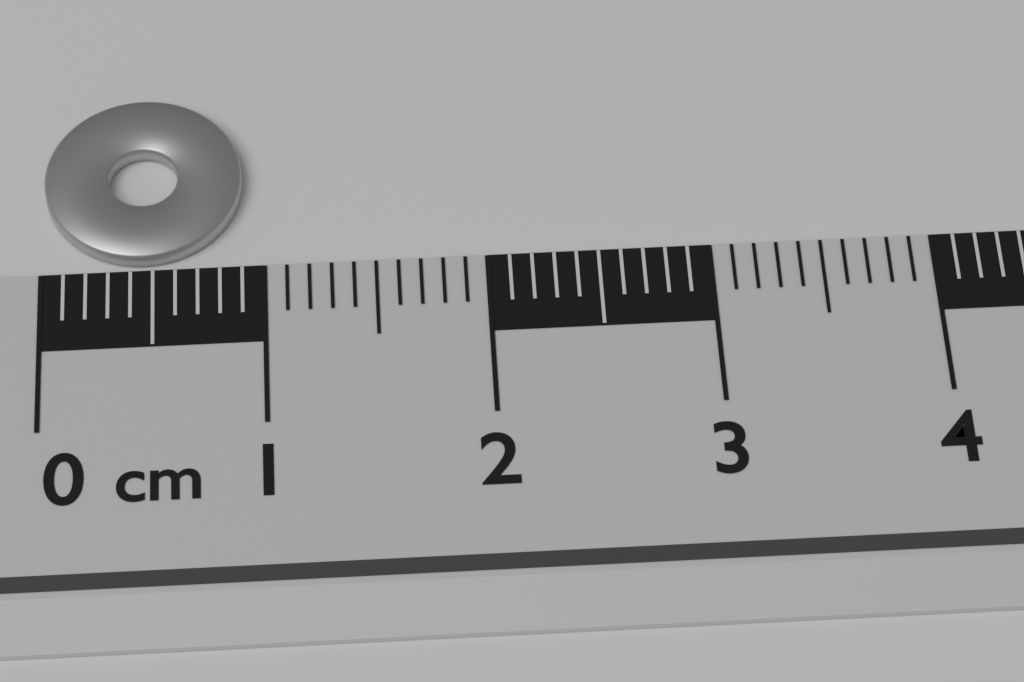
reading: 0.9 cm
